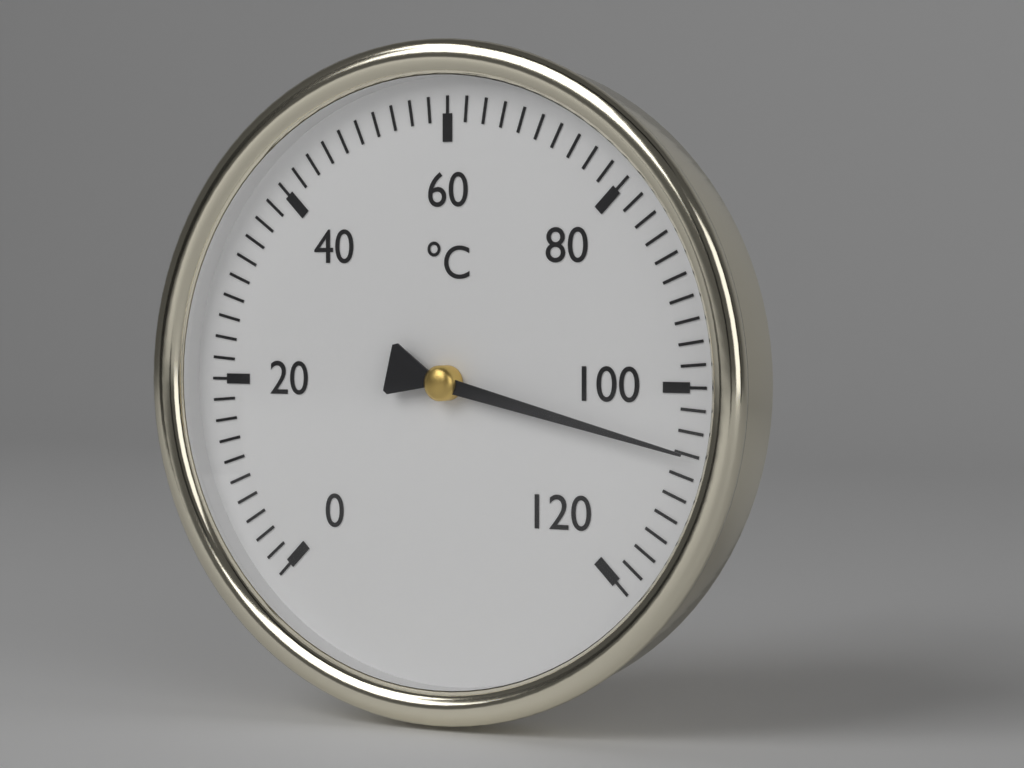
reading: 106 °C
